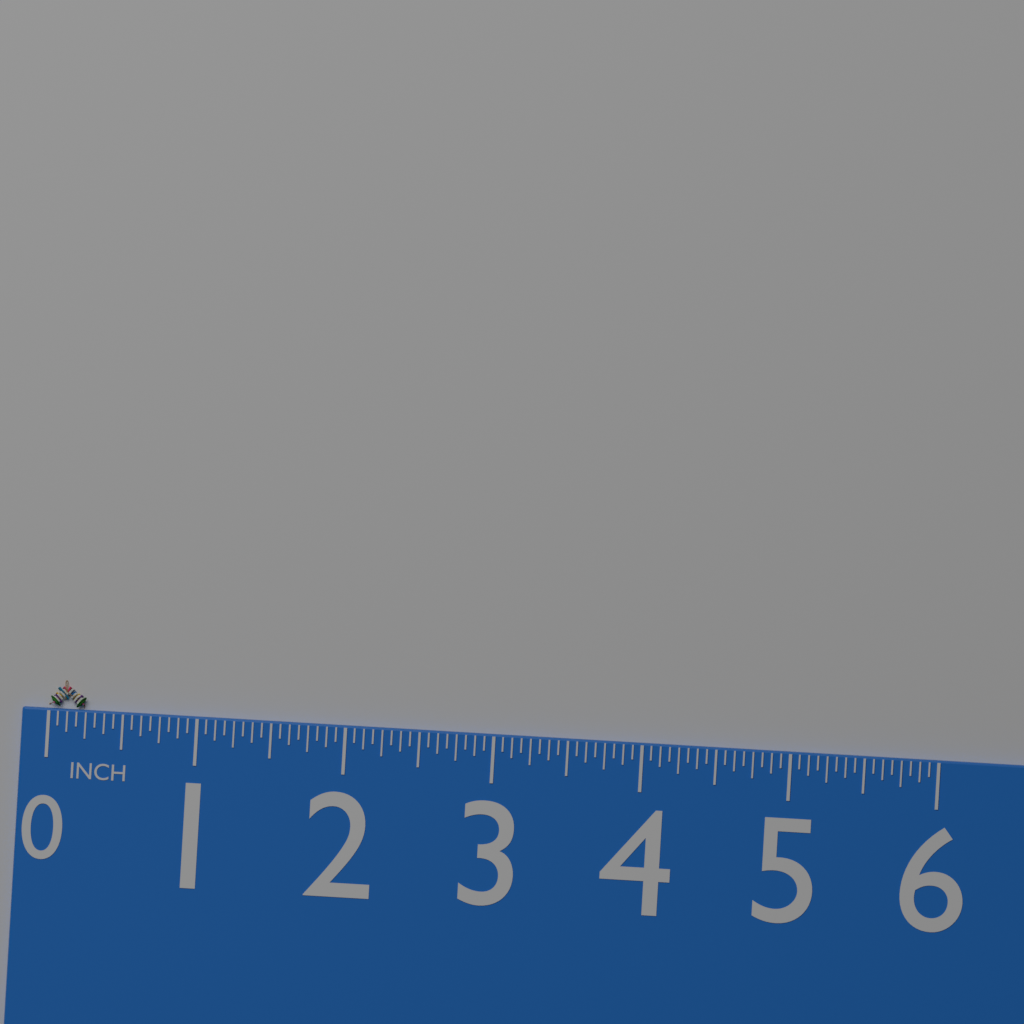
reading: 0.2500 in
